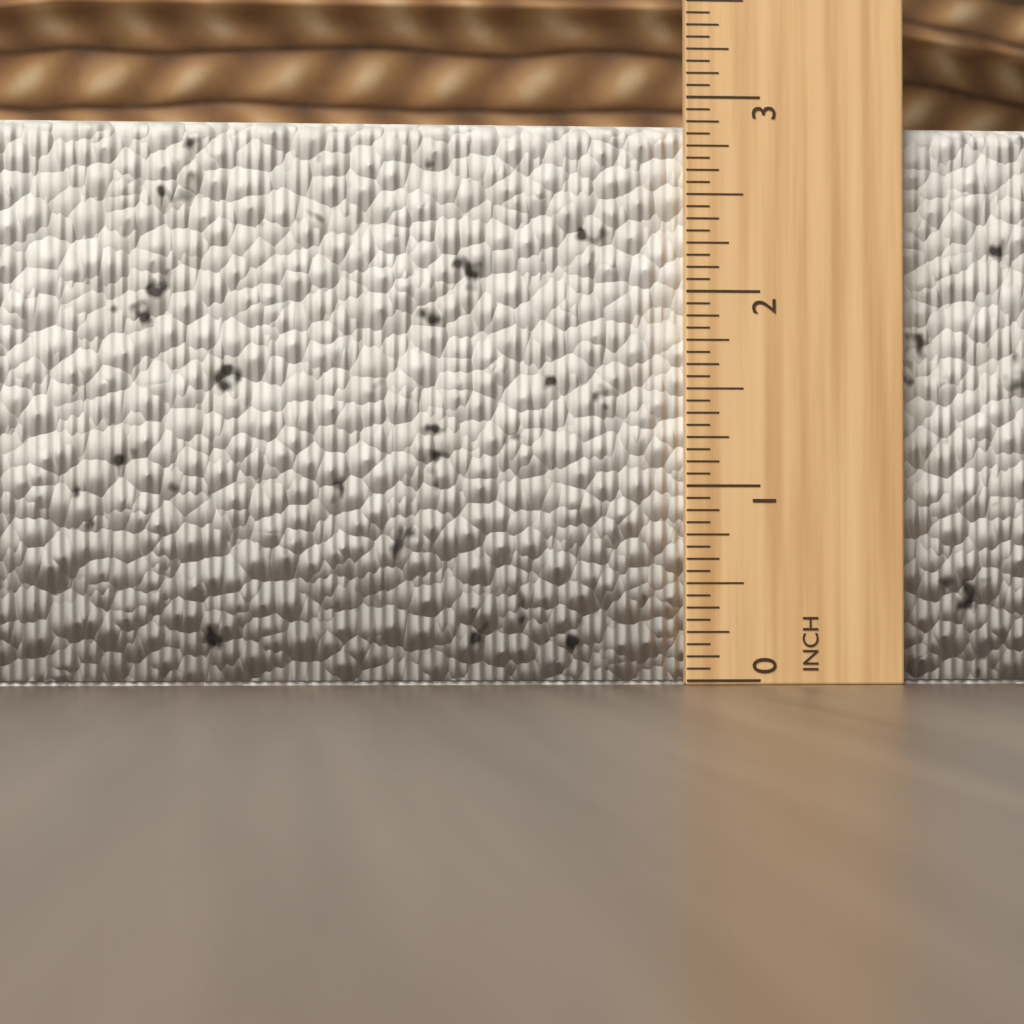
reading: 2.8750 in
